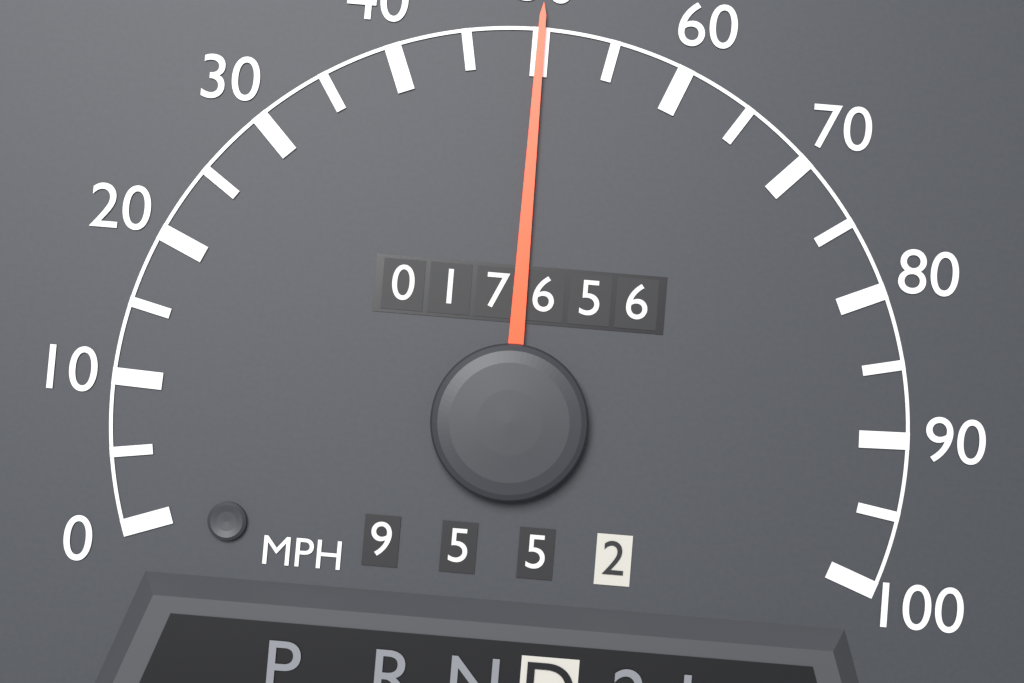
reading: 50 MPH
